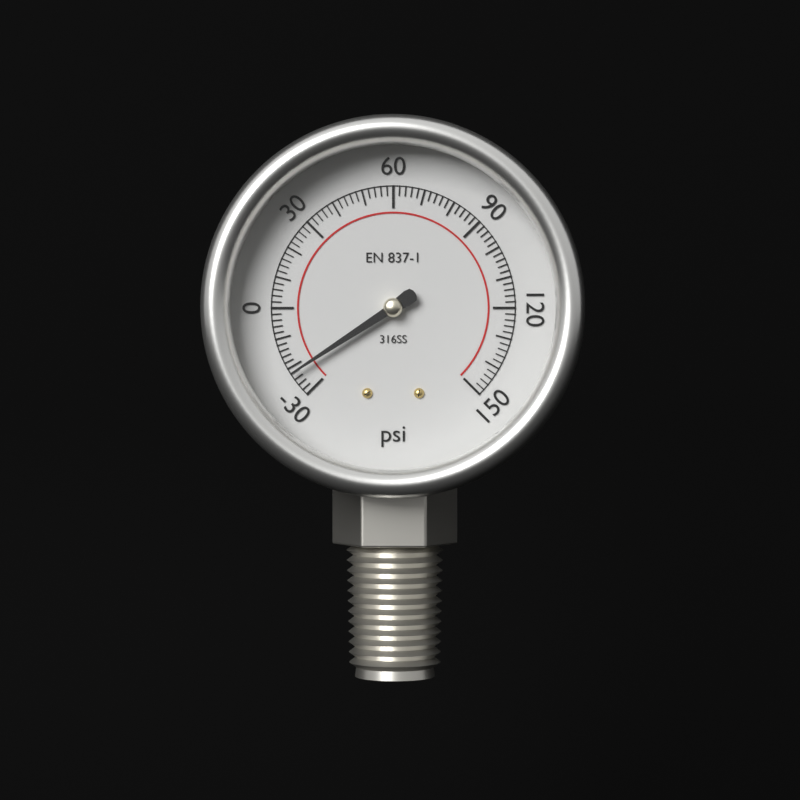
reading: -22 psi
